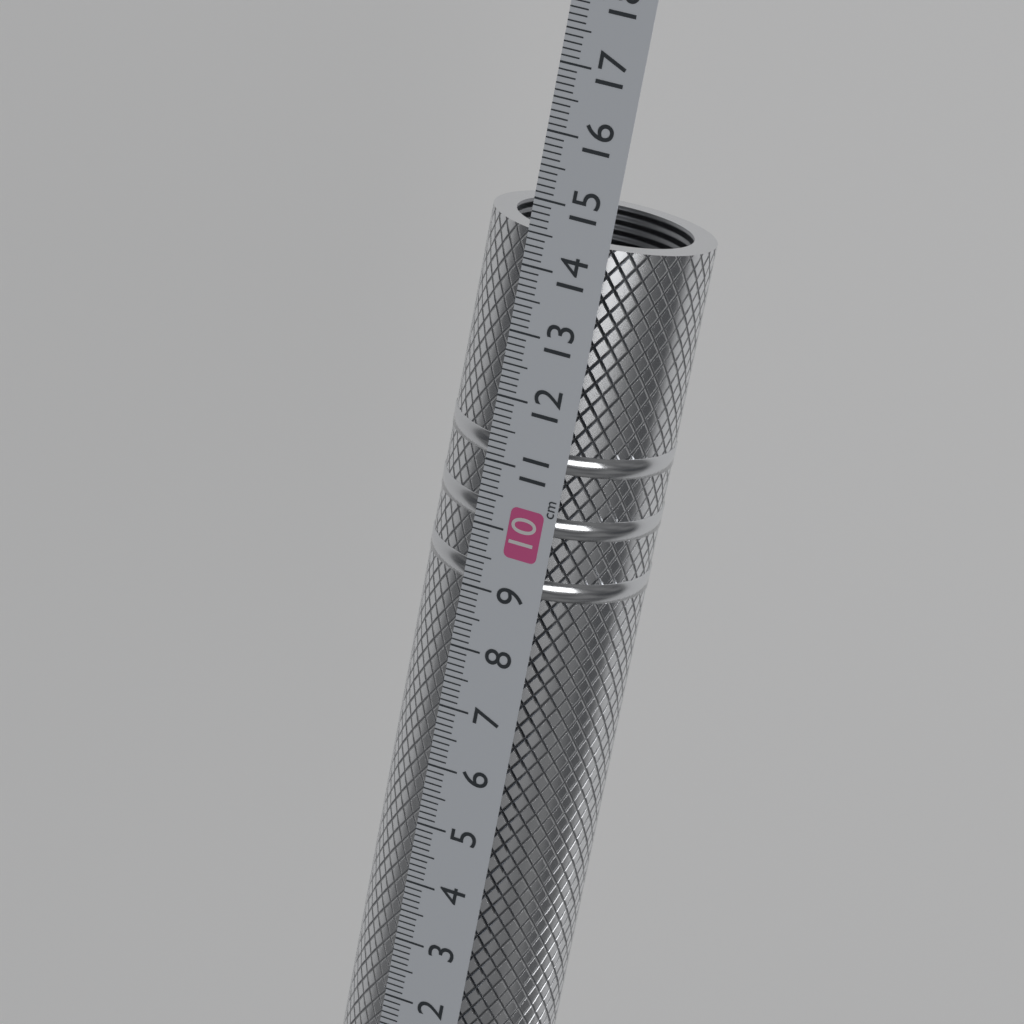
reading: 14.5 cm
